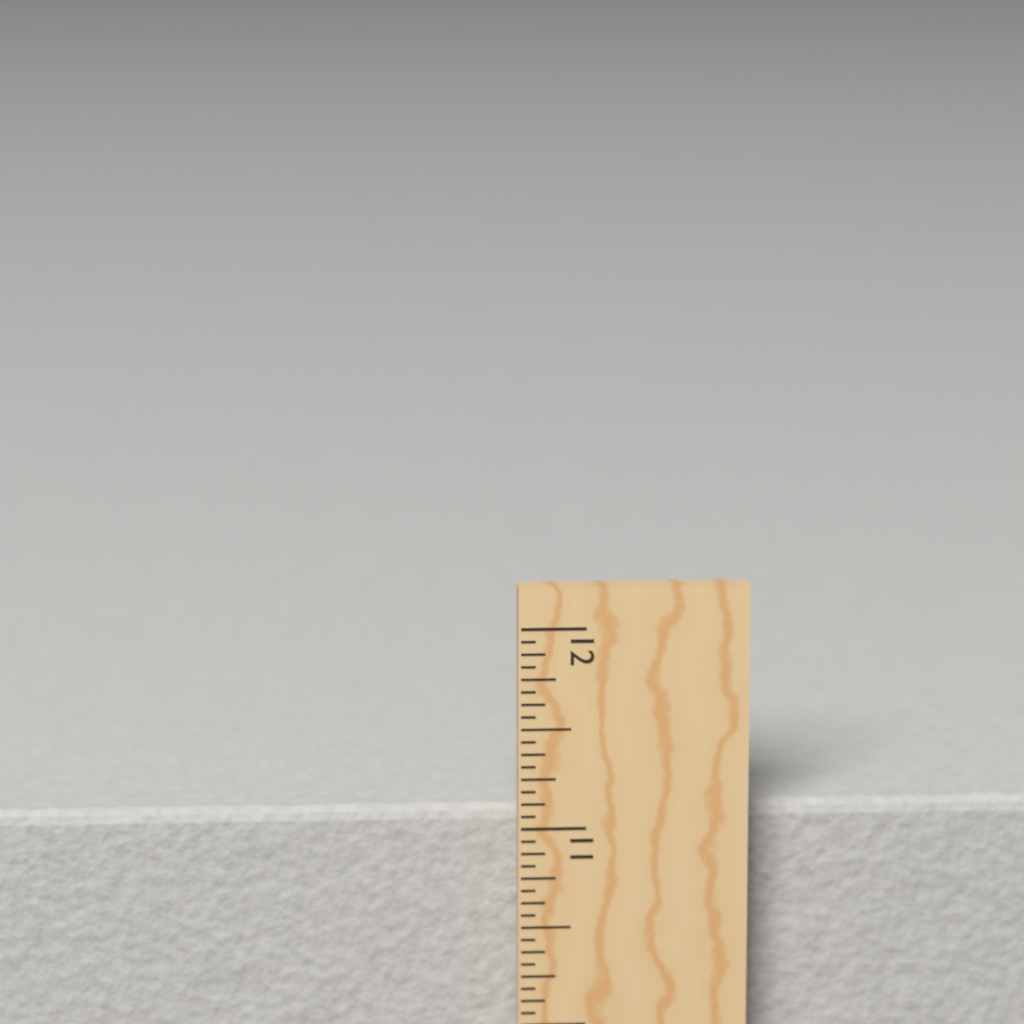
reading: 11.0625 in
